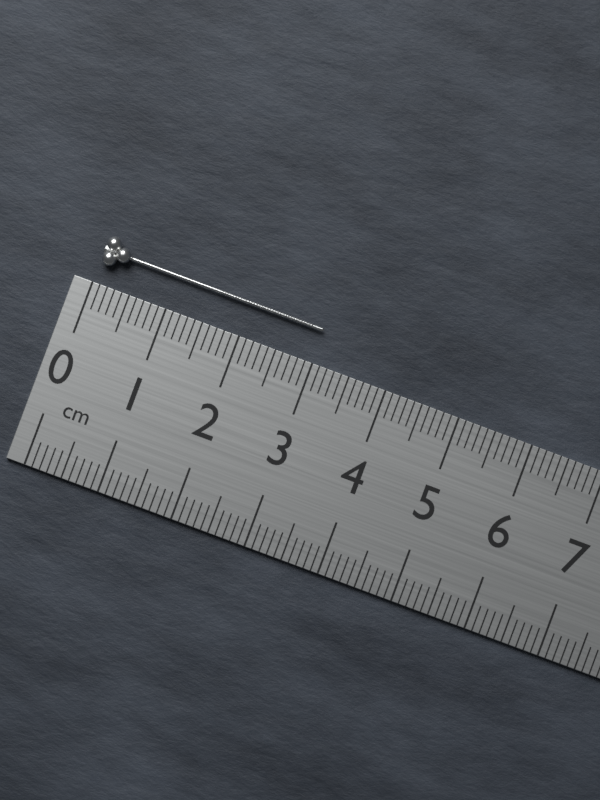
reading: 3.0 cm
